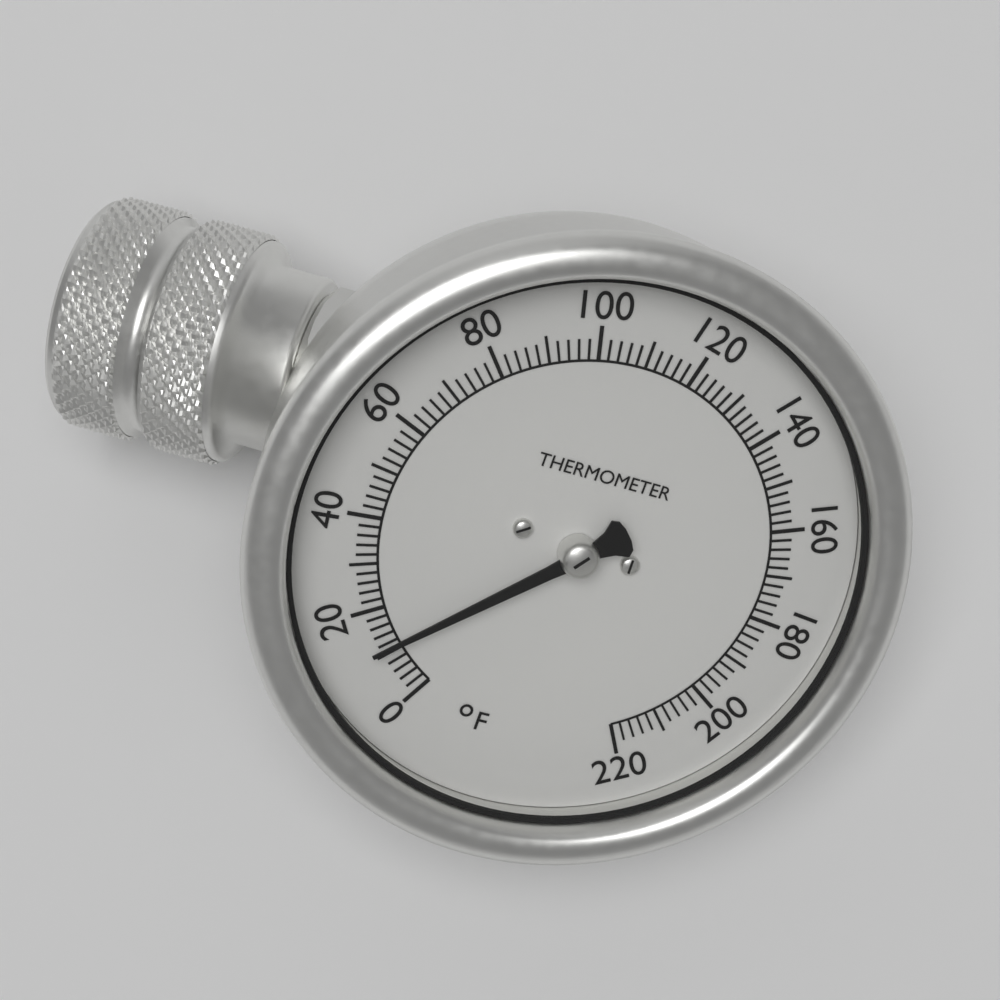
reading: 12 °F
